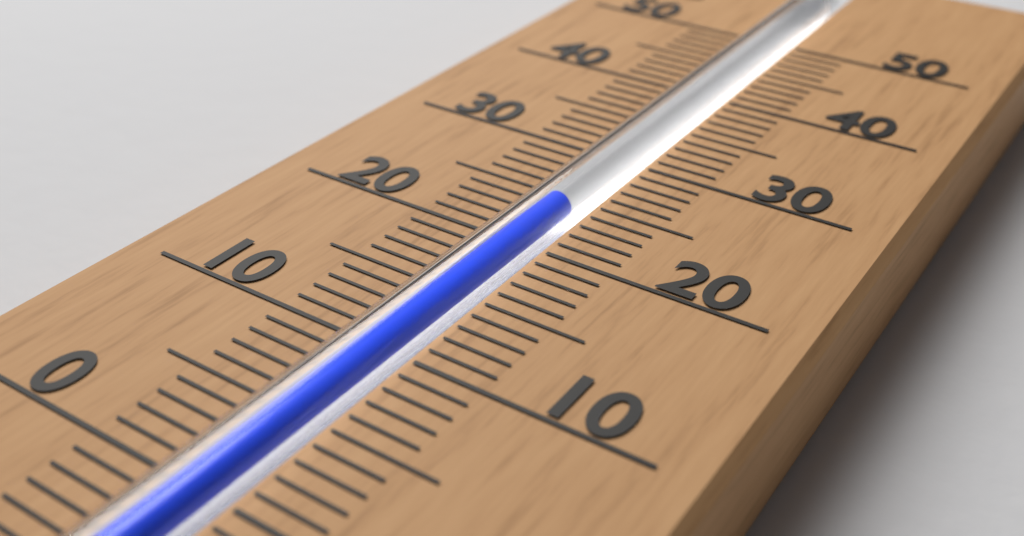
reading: 24 °C
